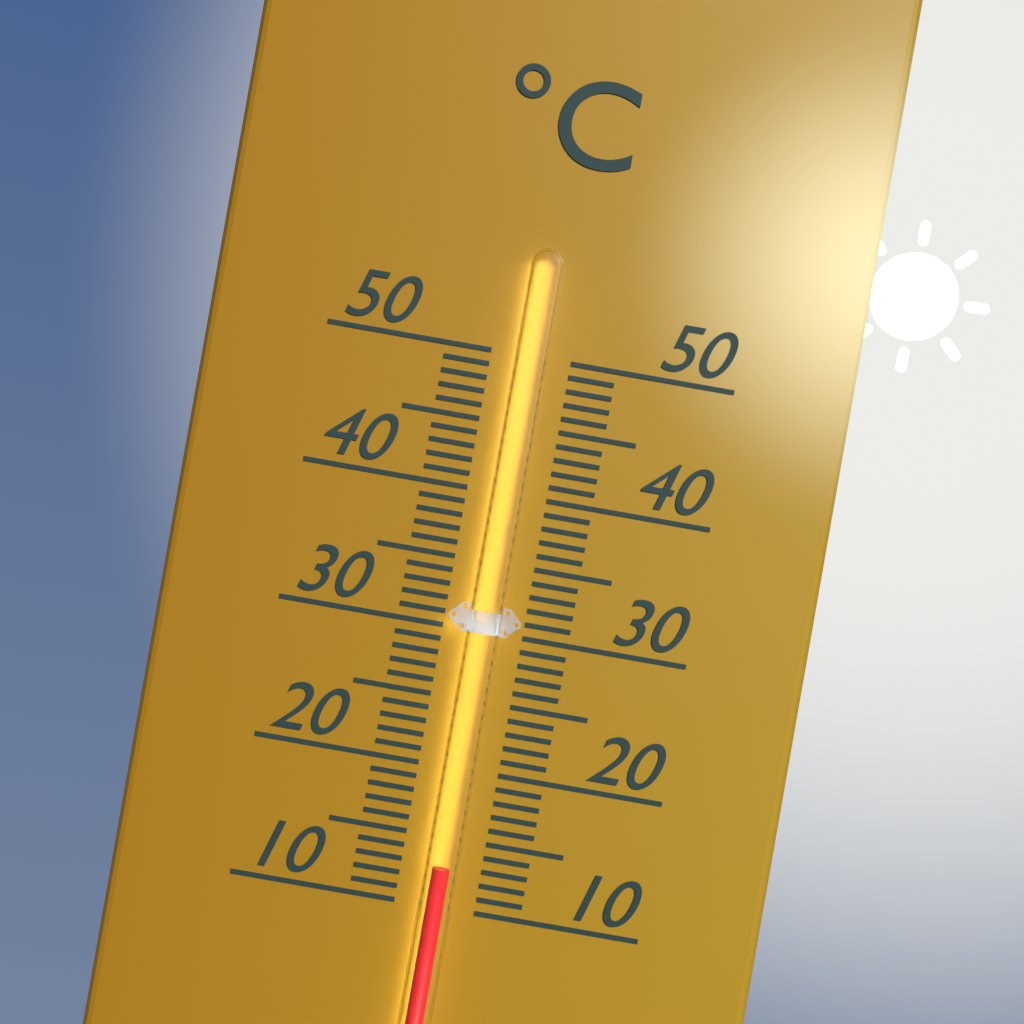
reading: 13 °C
